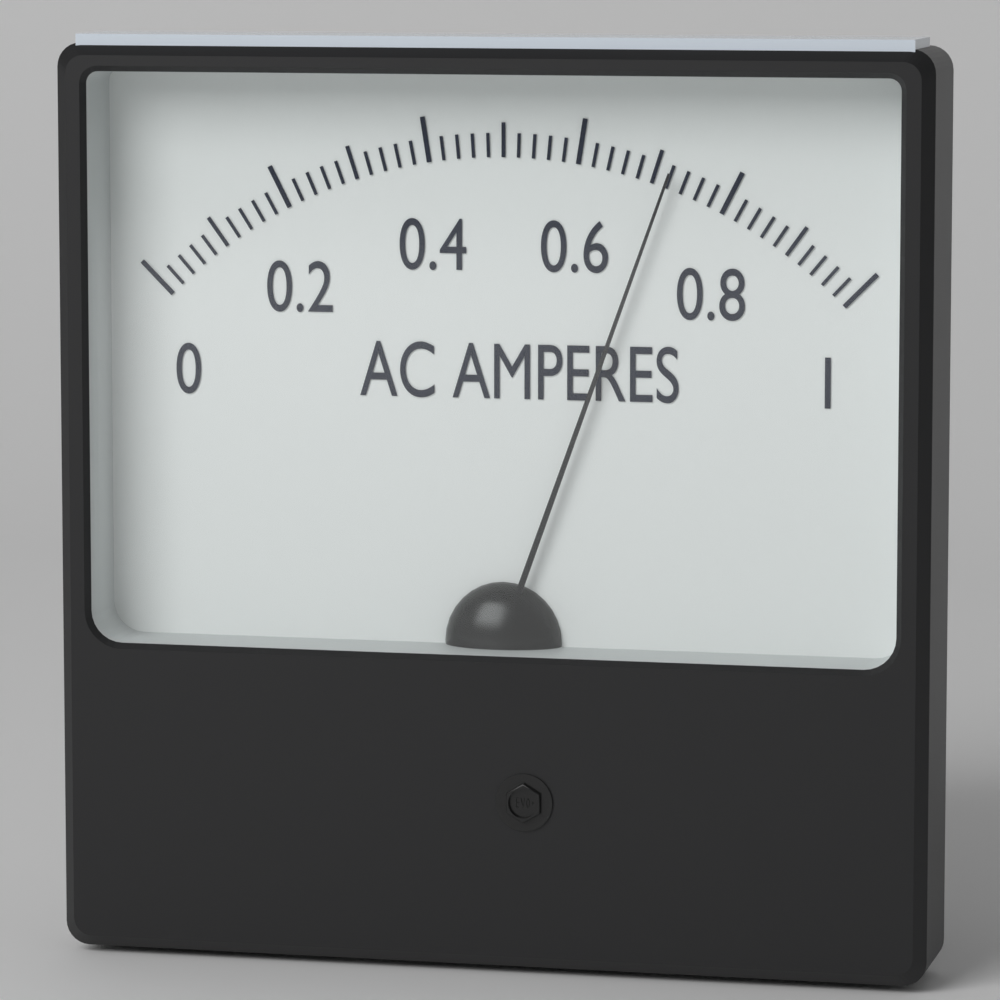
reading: 0.72 A
